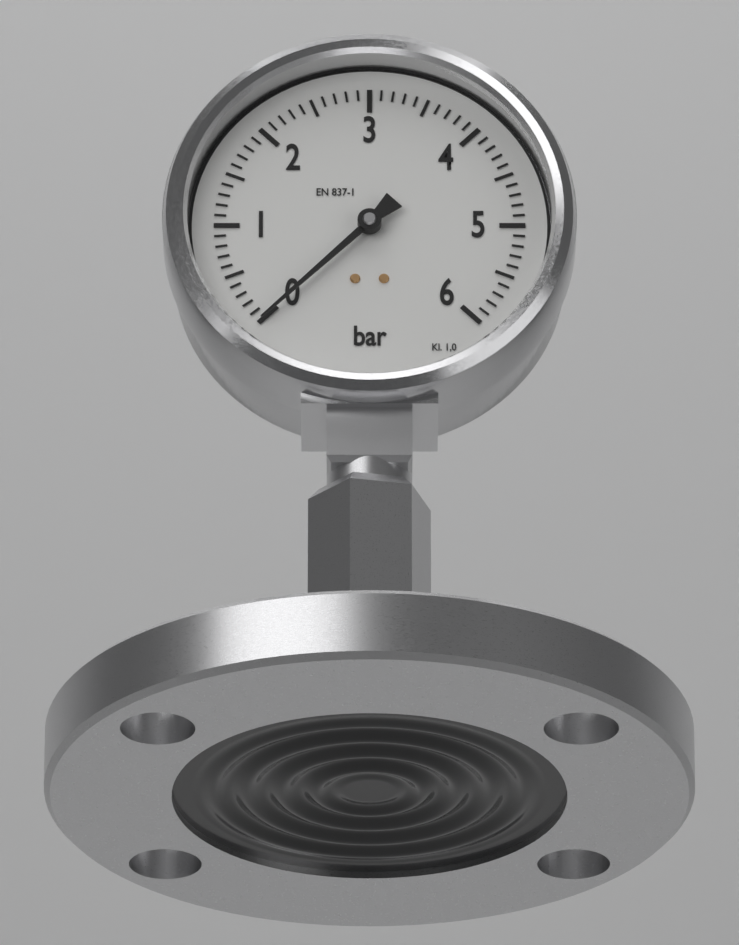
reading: 0.0 bar
